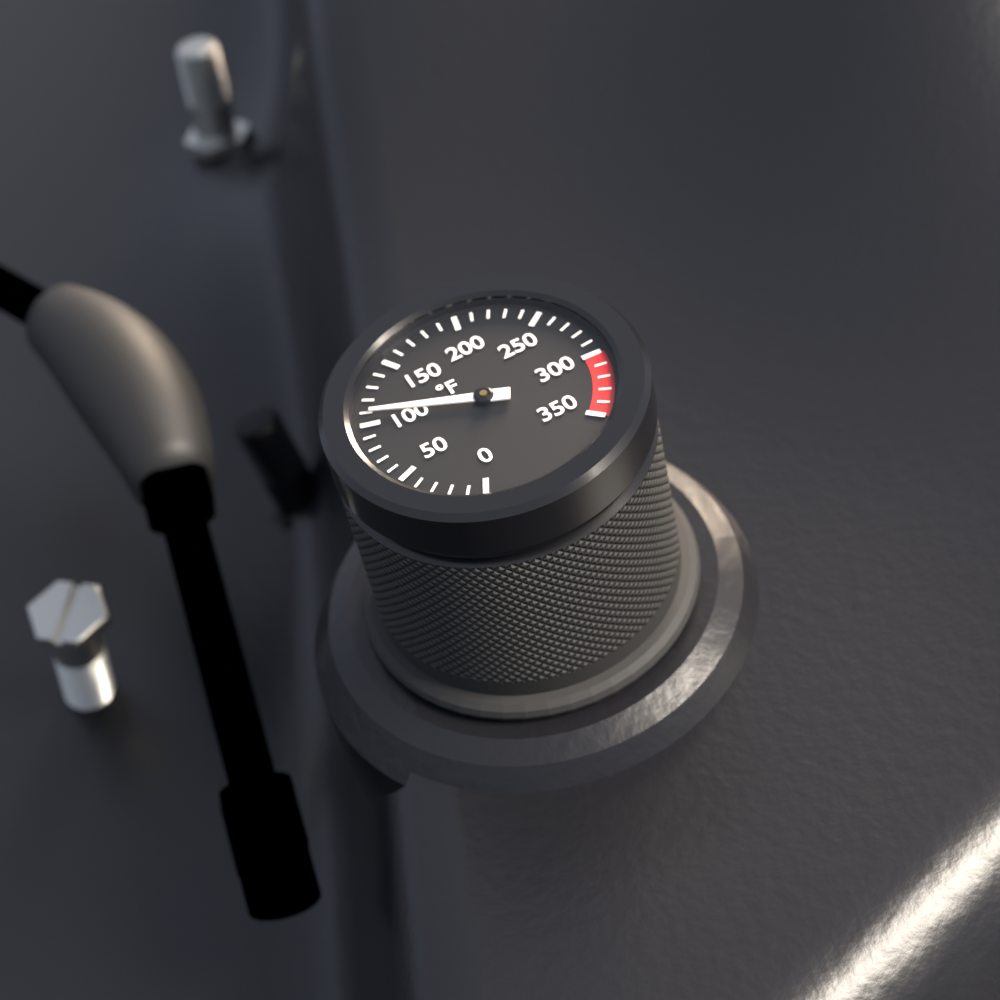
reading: 110 °F
